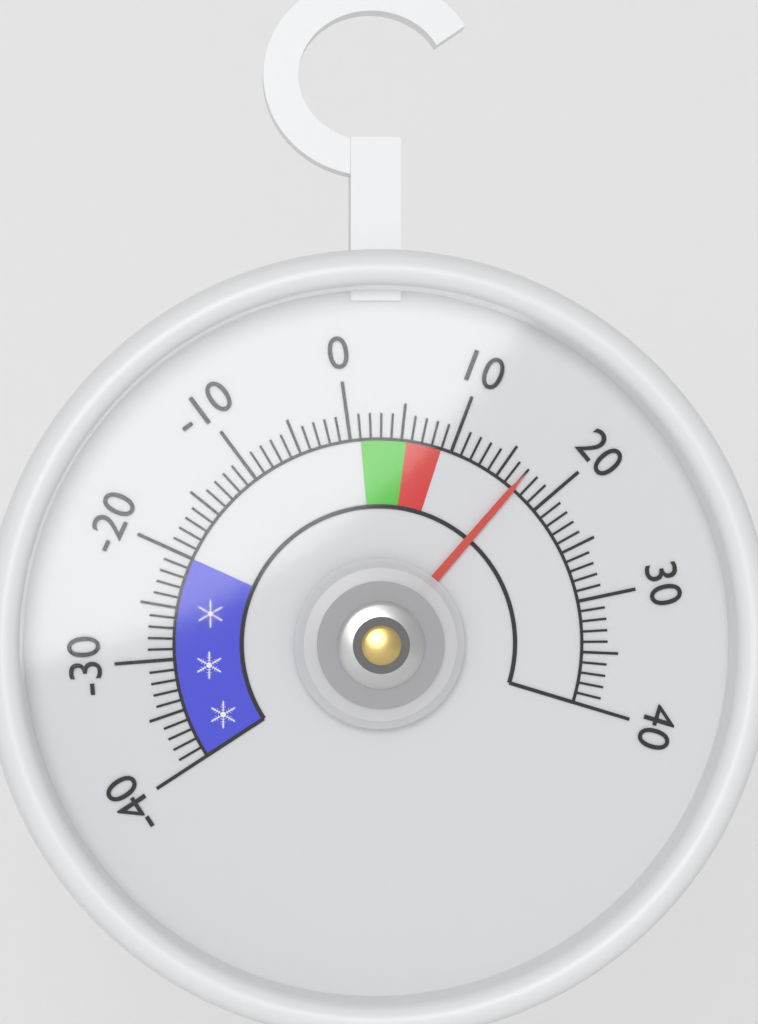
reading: 17 (no unit)
